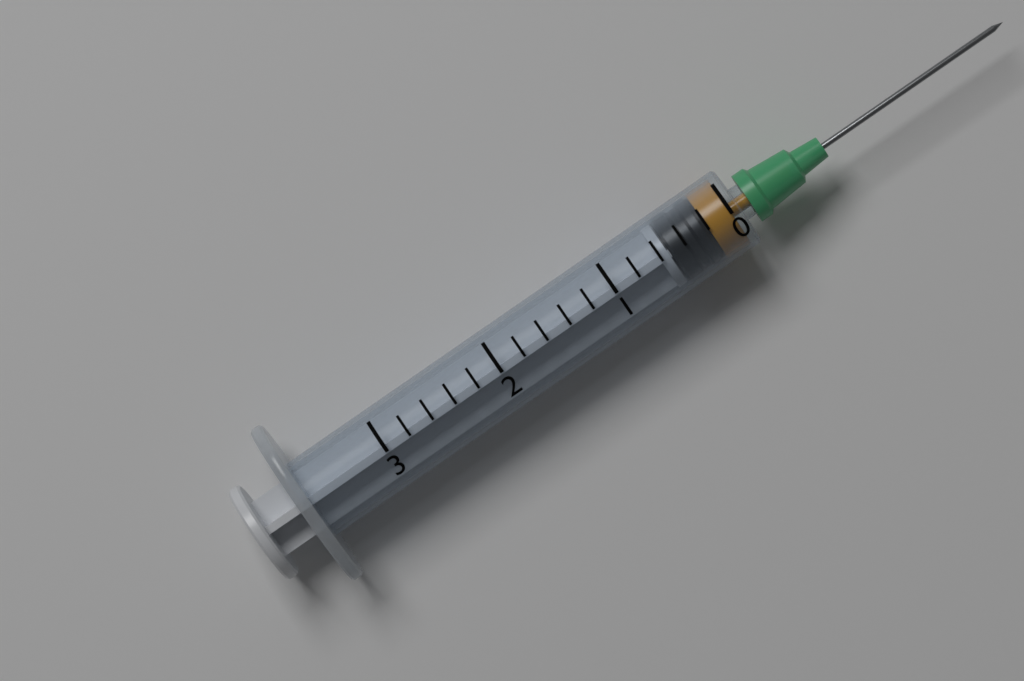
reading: 0.2 (no unit)
